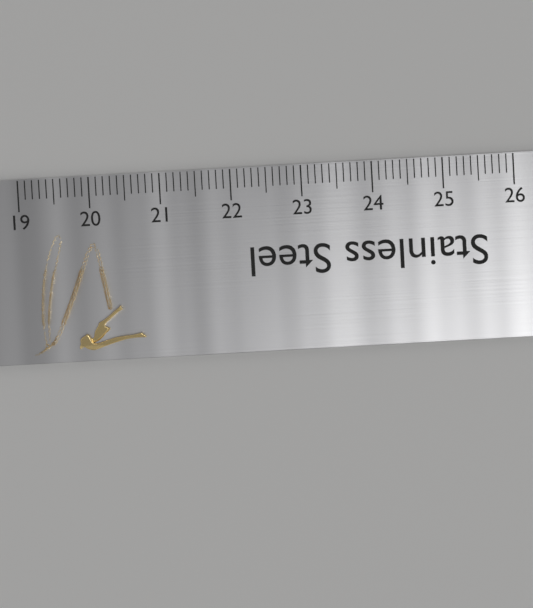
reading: 20.7 (no unit)
